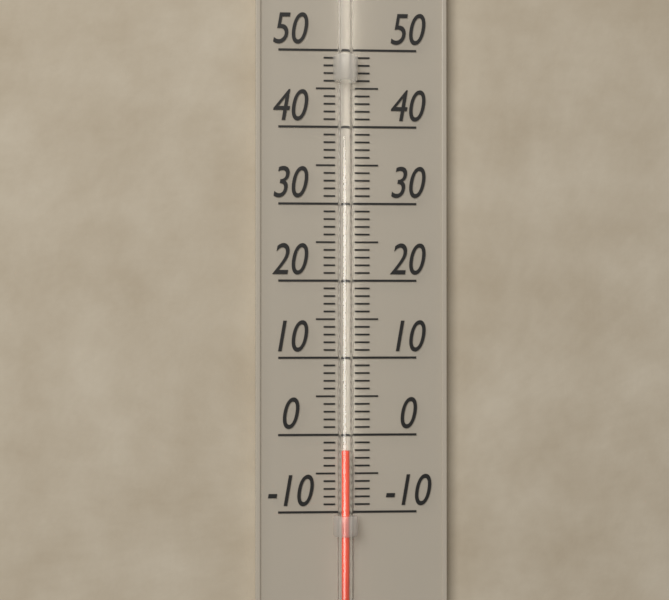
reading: -2 (no unit)
